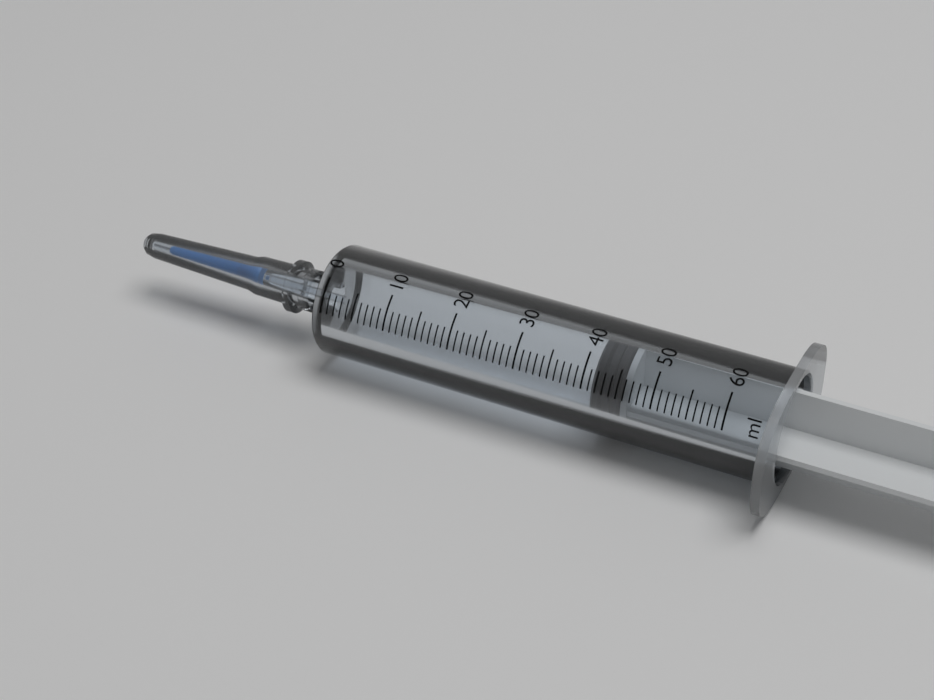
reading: 41 ml
